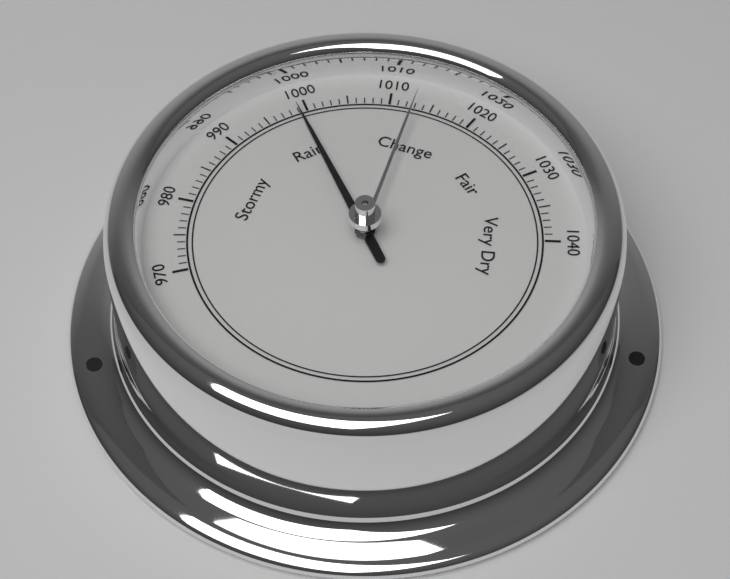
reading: 999 (no unit)
